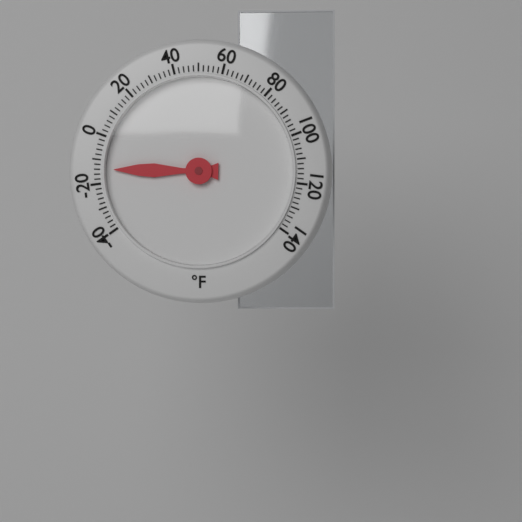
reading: -14 °F
